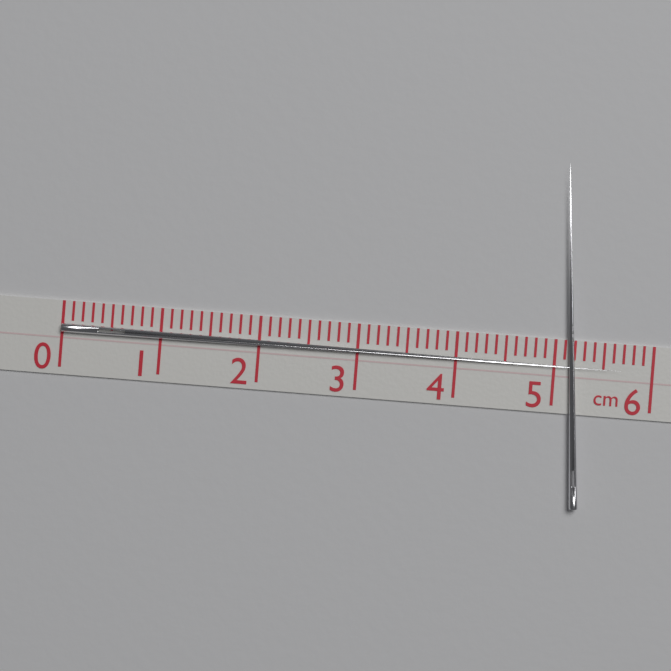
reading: 5.7 cm
